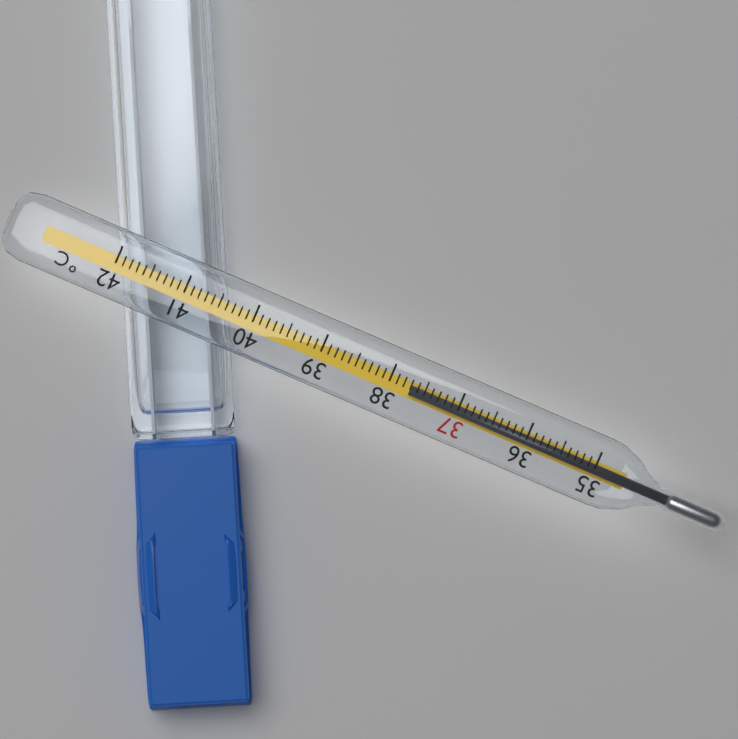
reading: 37.7 °C
